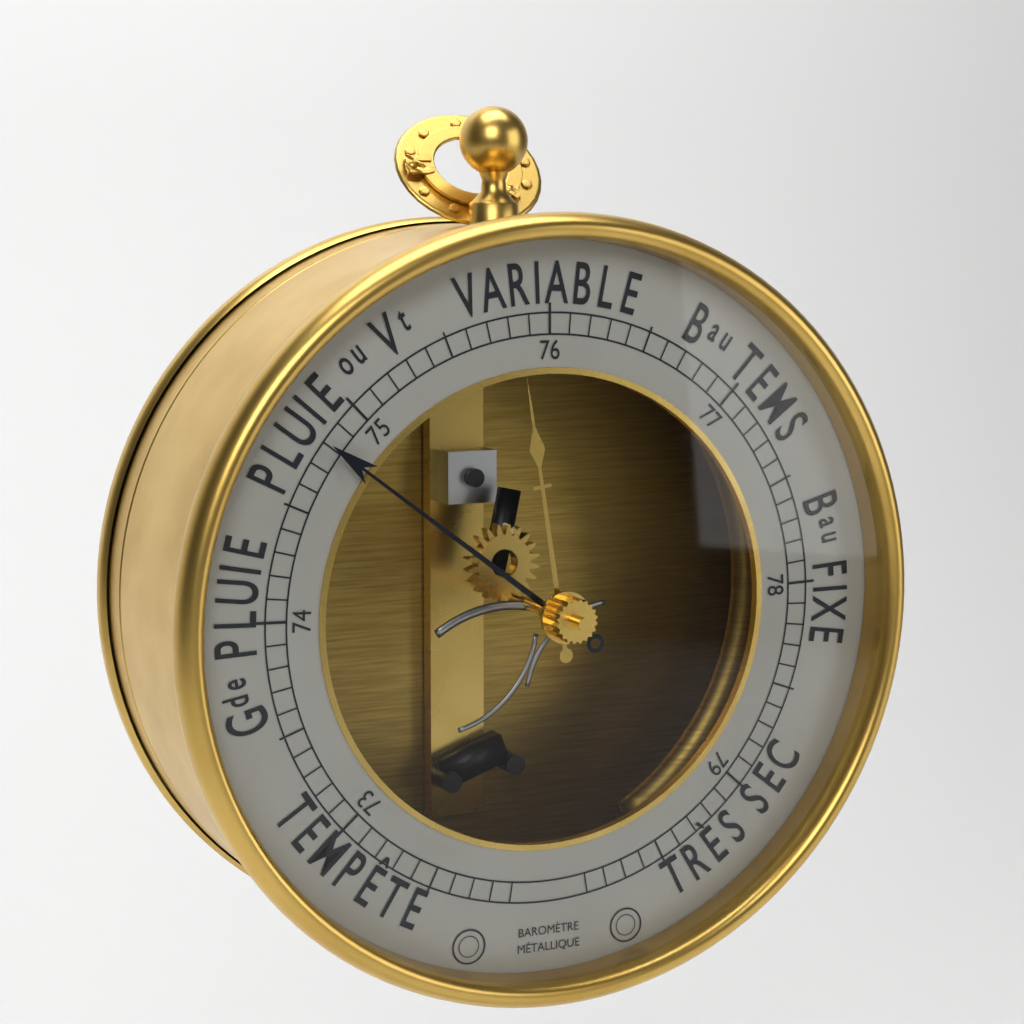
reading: 74.8 (no unit)
